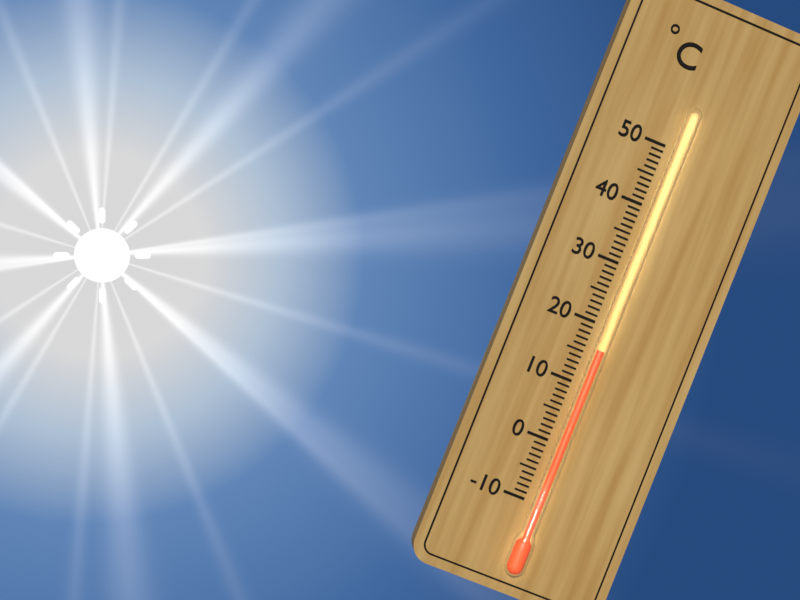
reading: 16 °C
